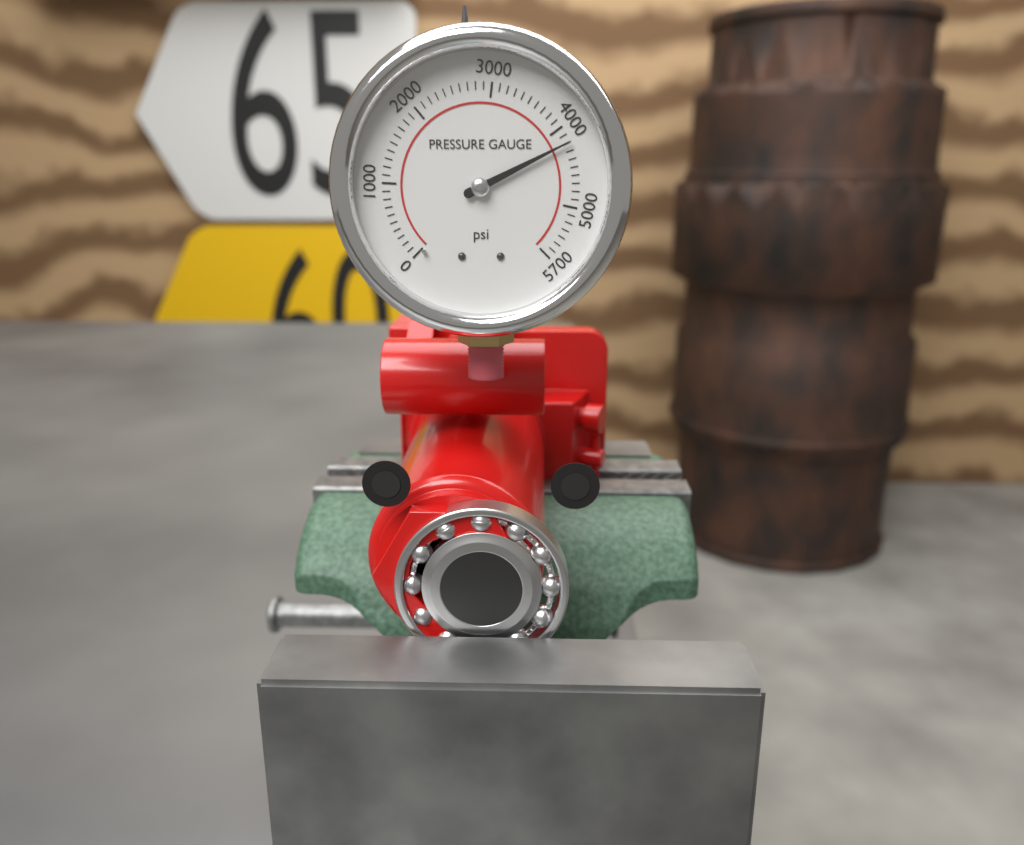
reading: 4200 psi
